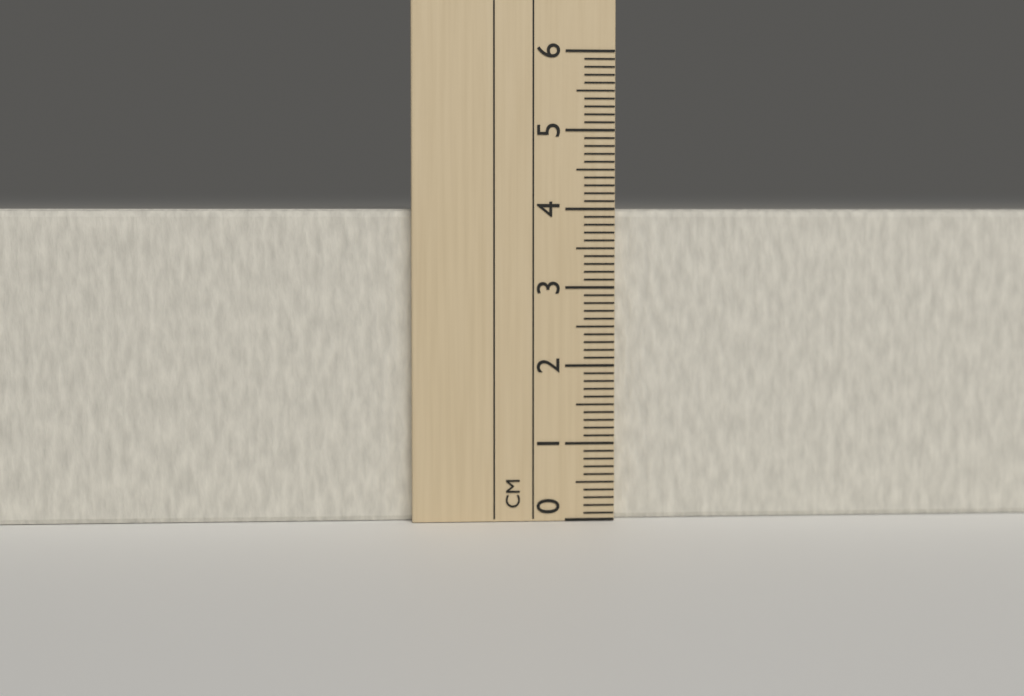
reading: 4.0 cm
